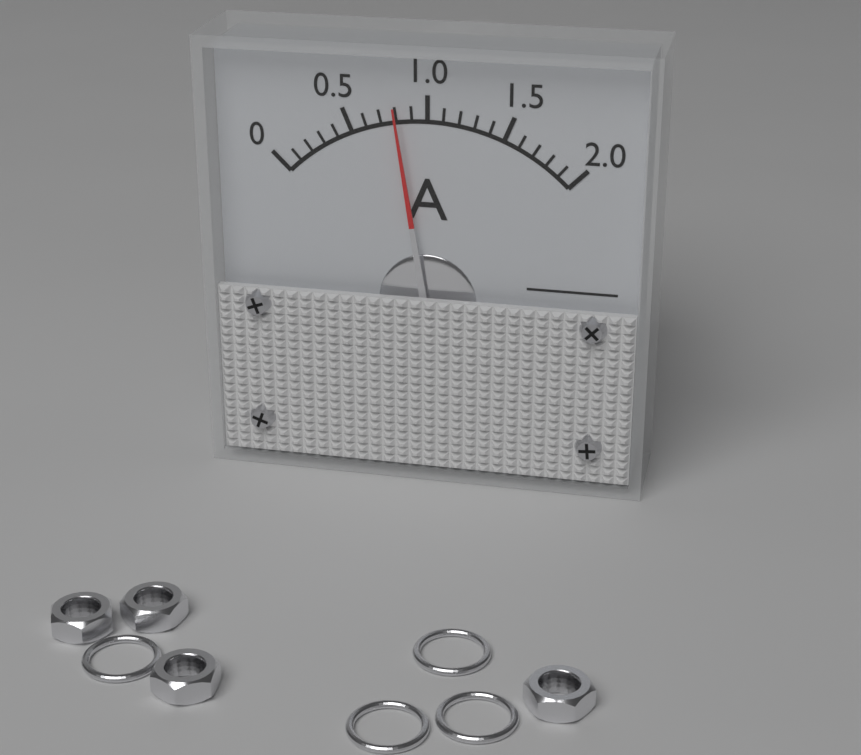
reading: 0.8 A
